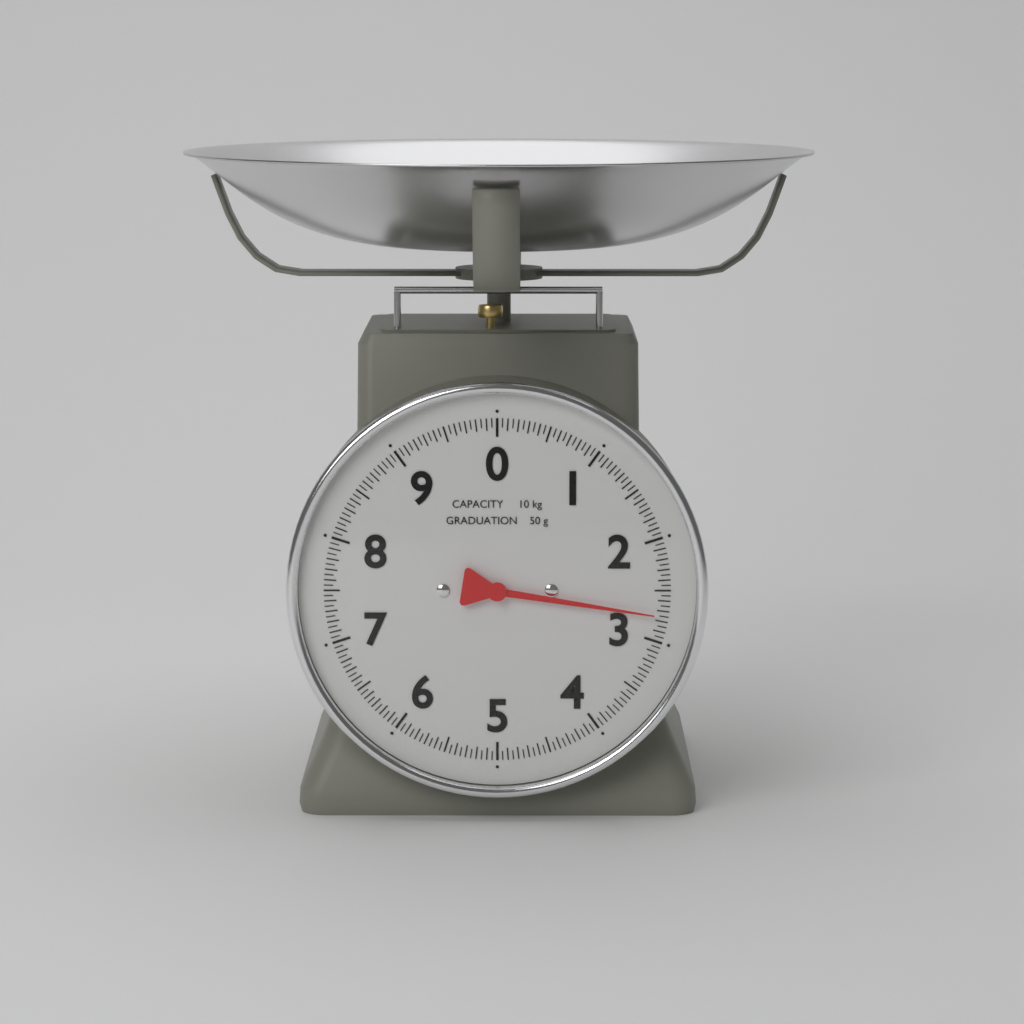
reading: 2.75 kg
